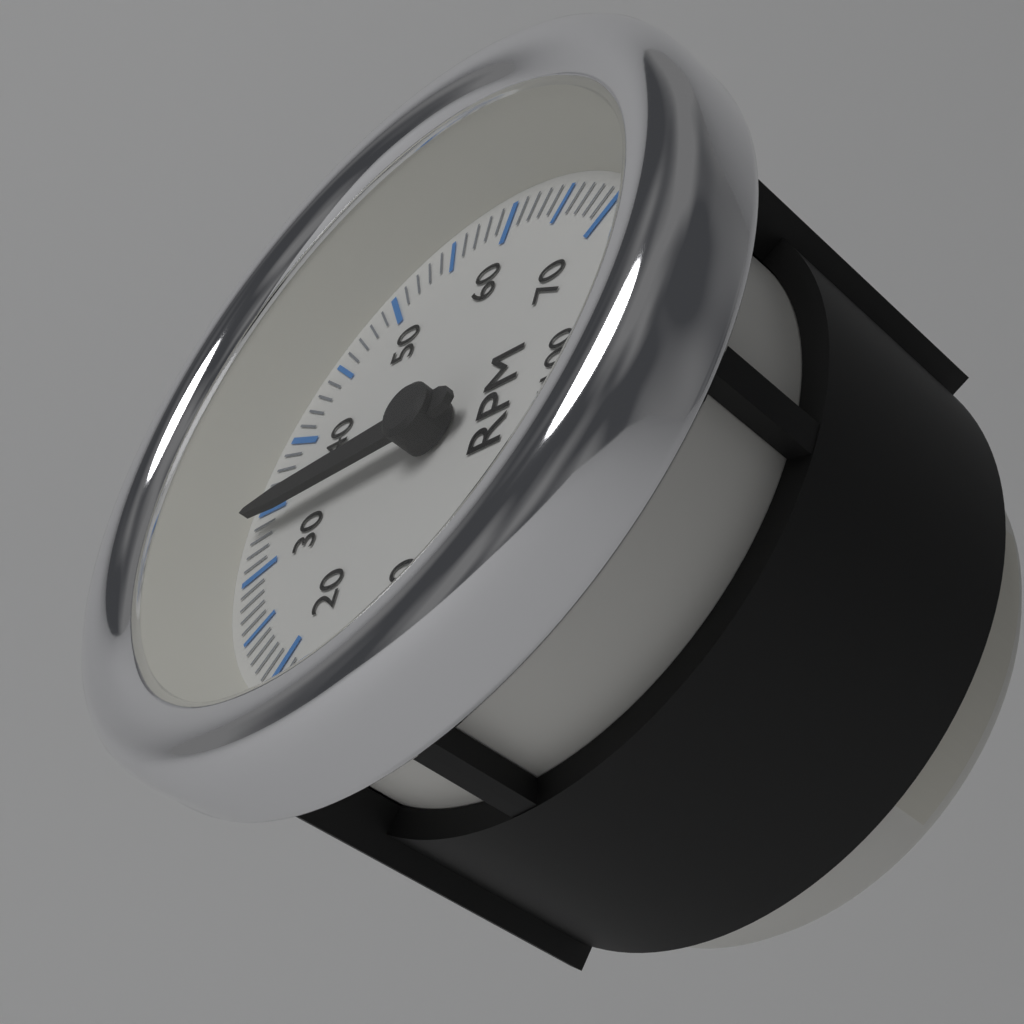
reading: 3400 RPM
